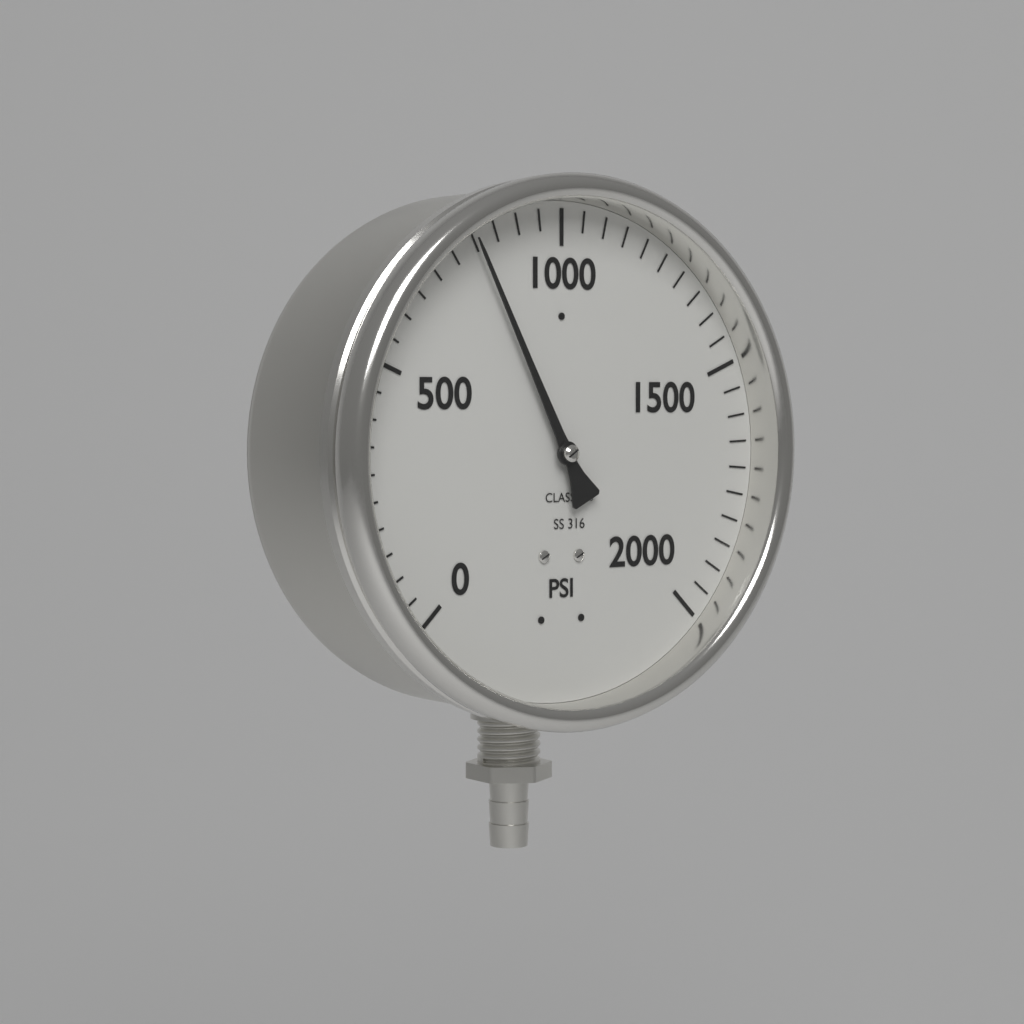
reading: 800 psi
